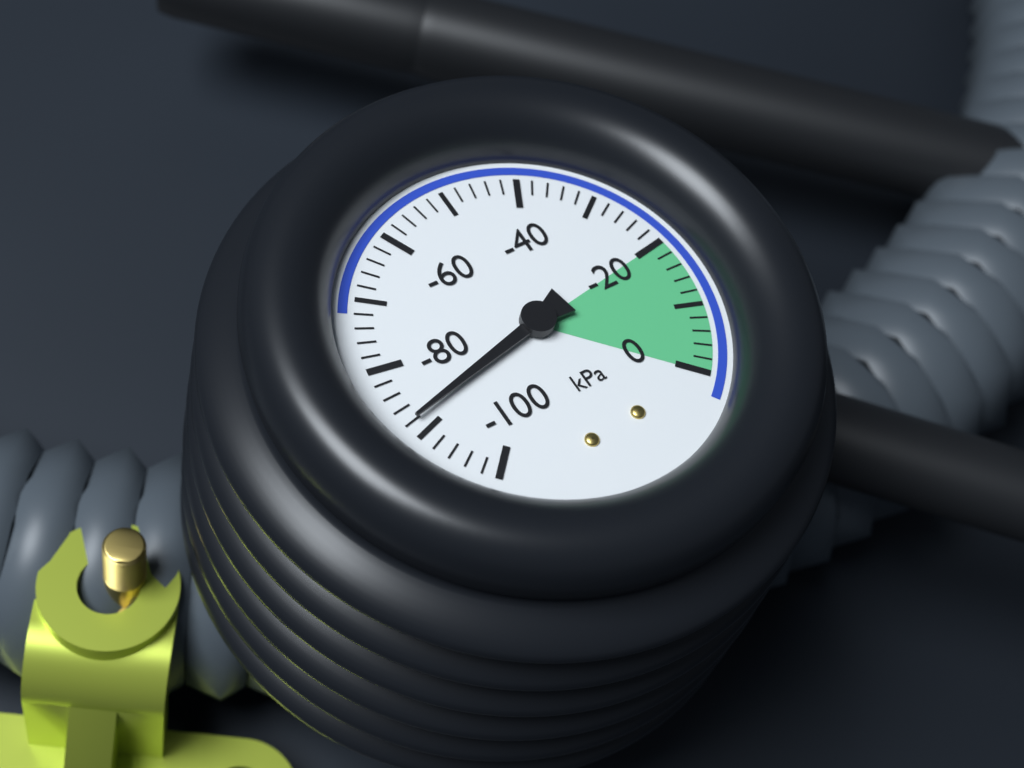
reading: -88 kPa
